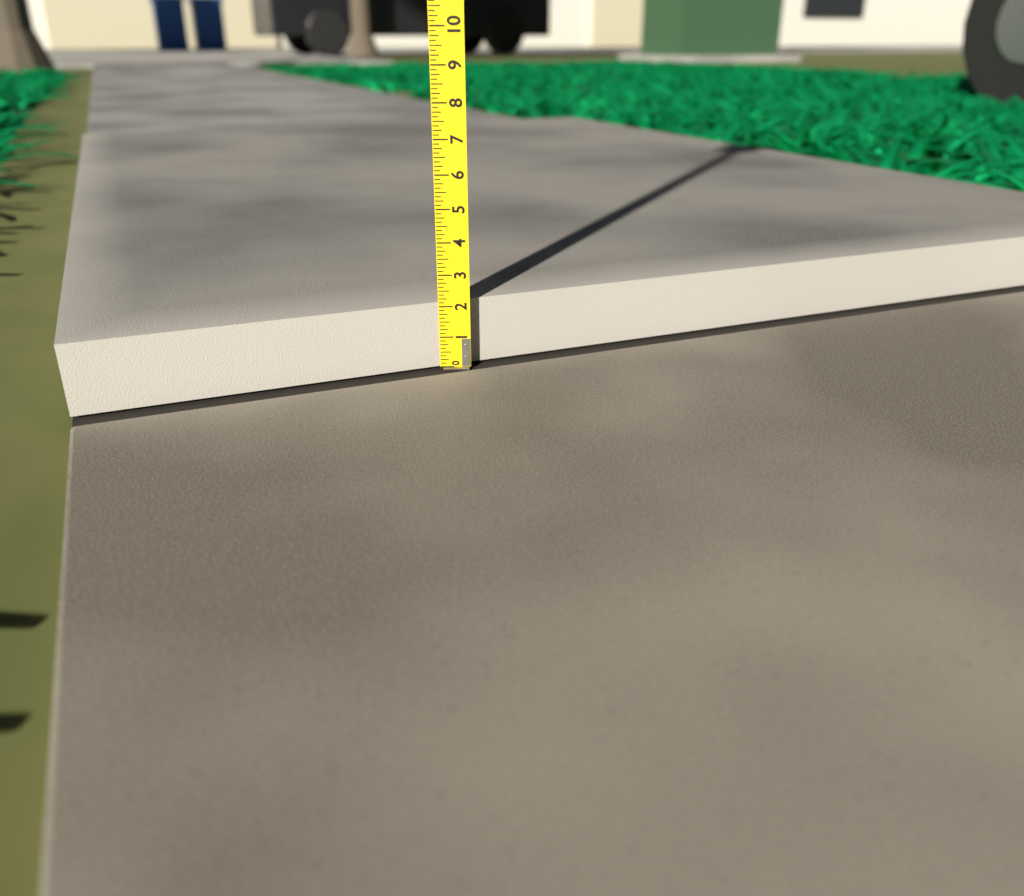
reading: 2.125 (no unit)
